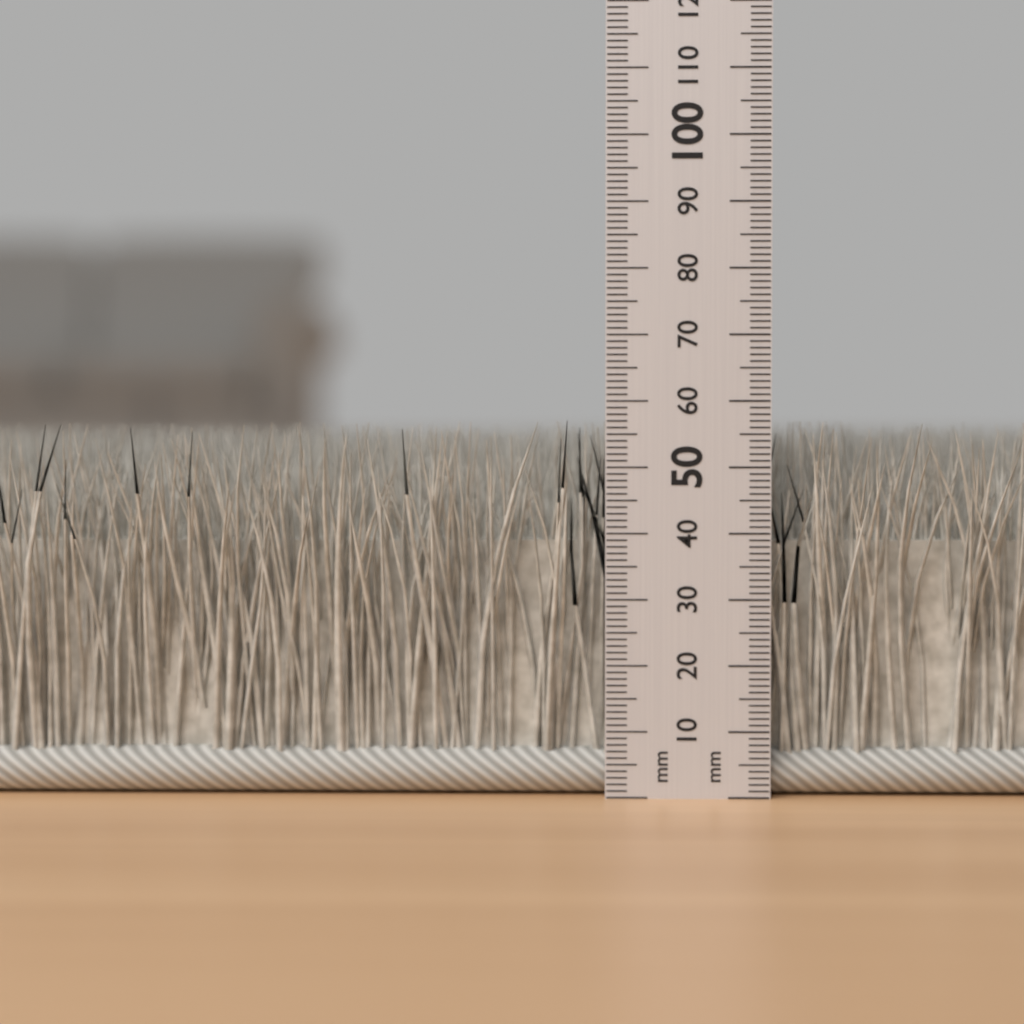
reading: 57 mm
